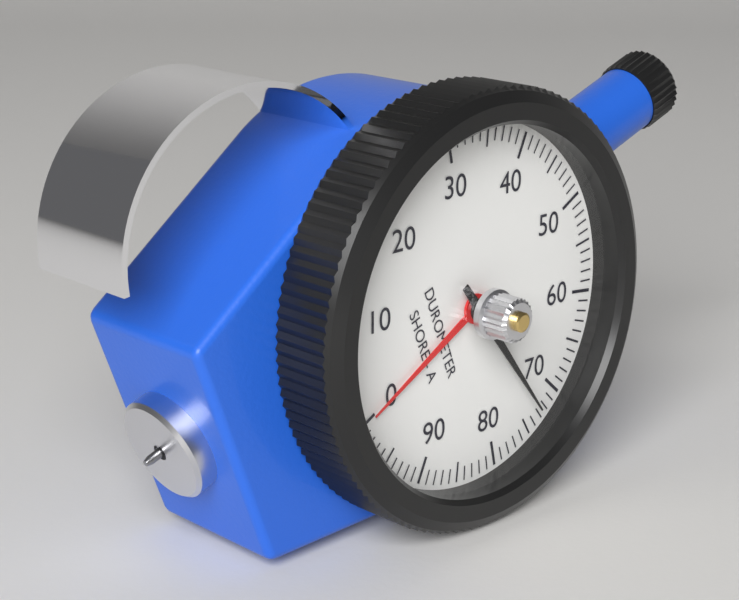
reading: 73 Shore A
